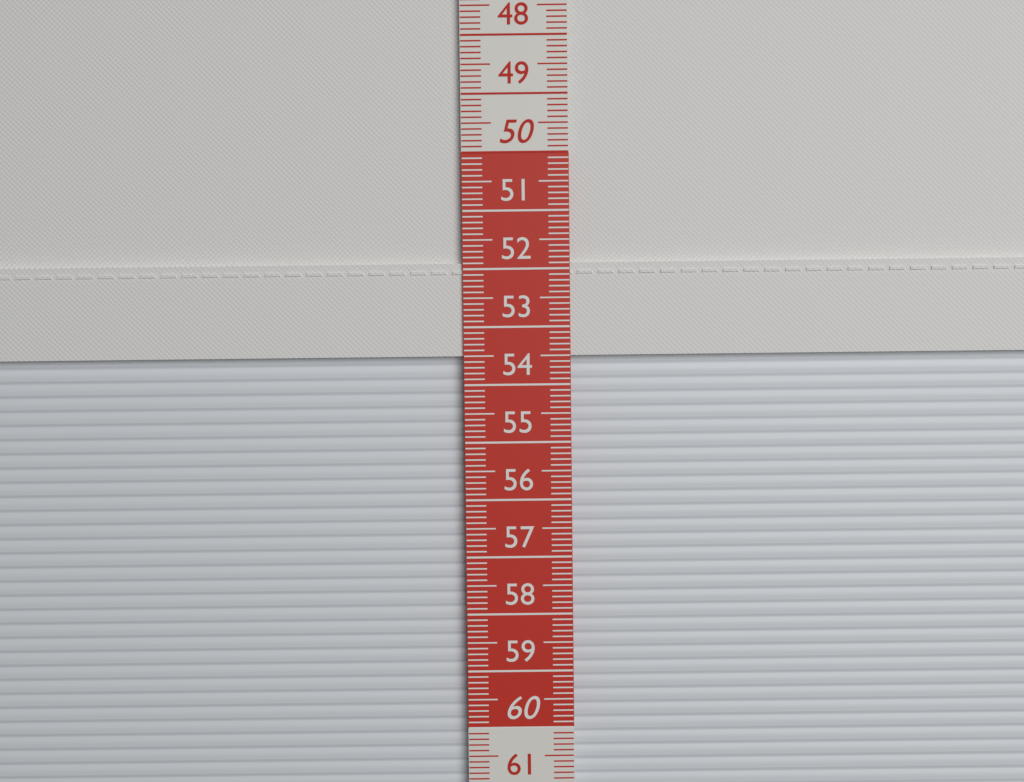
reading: 53.5 cm
